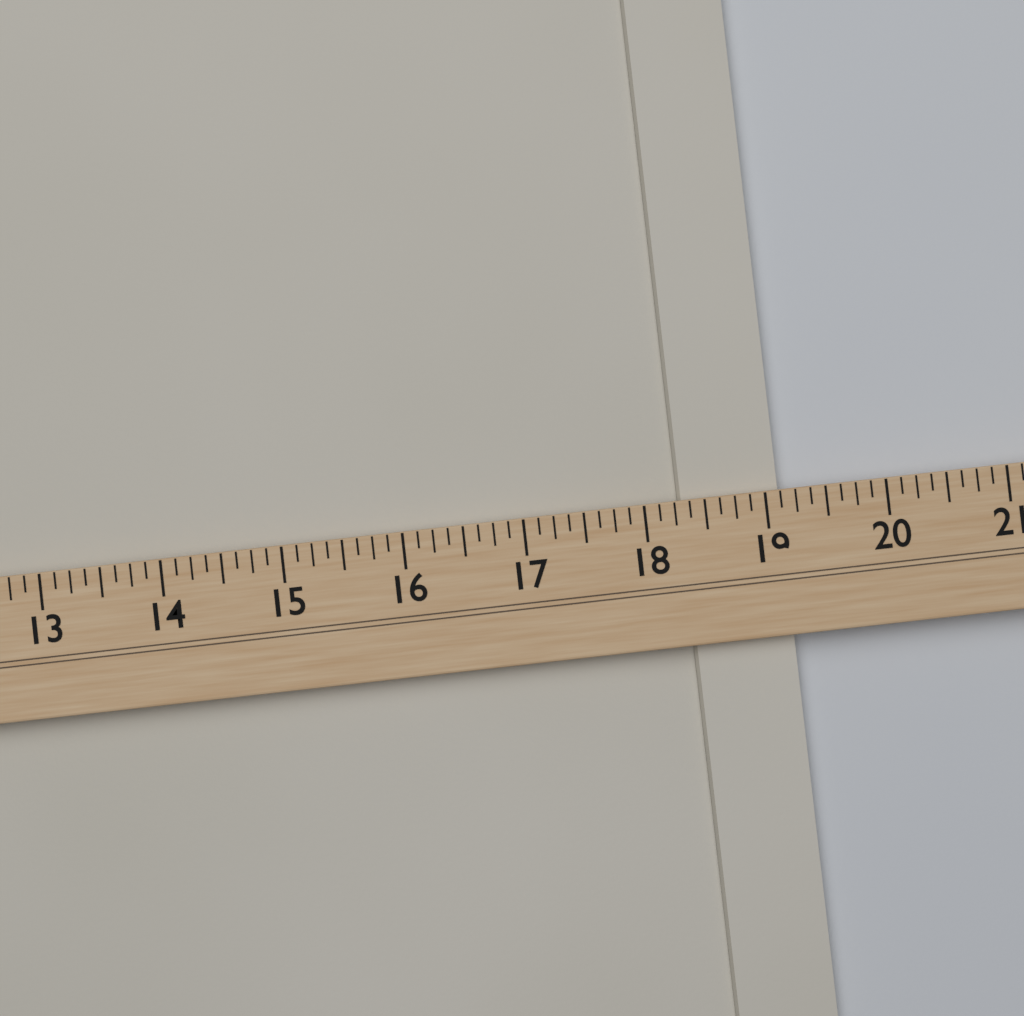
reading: 19.125 (no unit)
